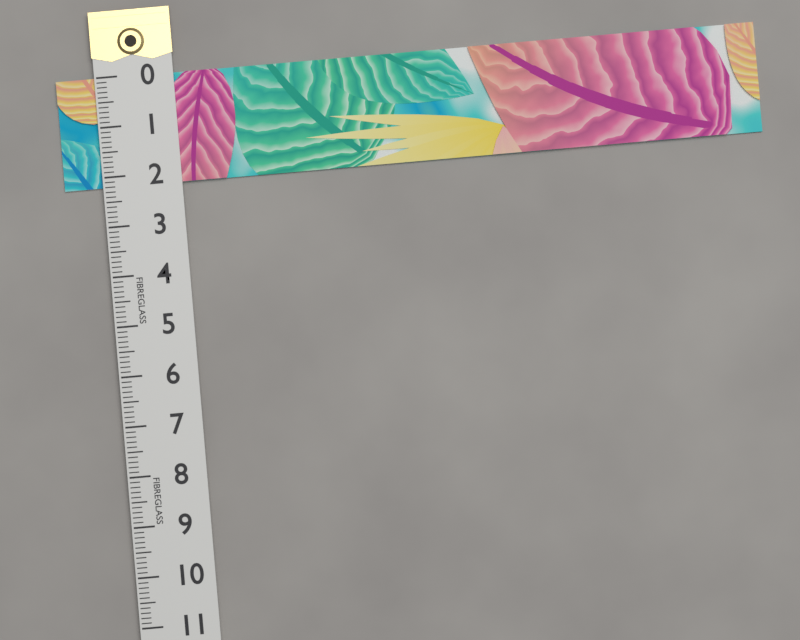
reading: 2.2 (no unit)
